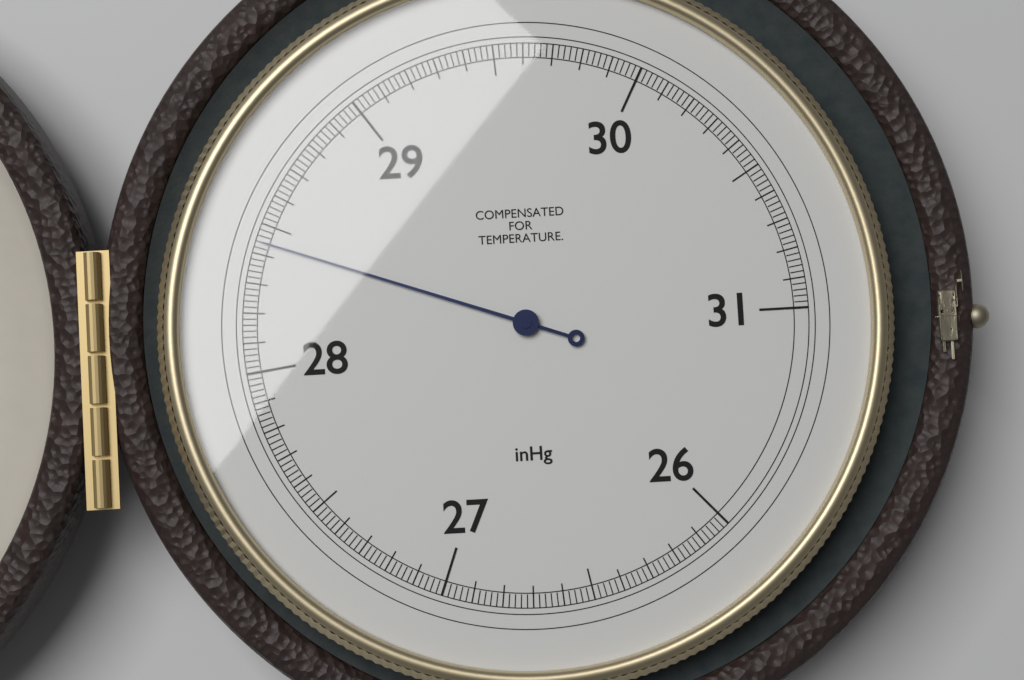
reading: 28.44 inHg
